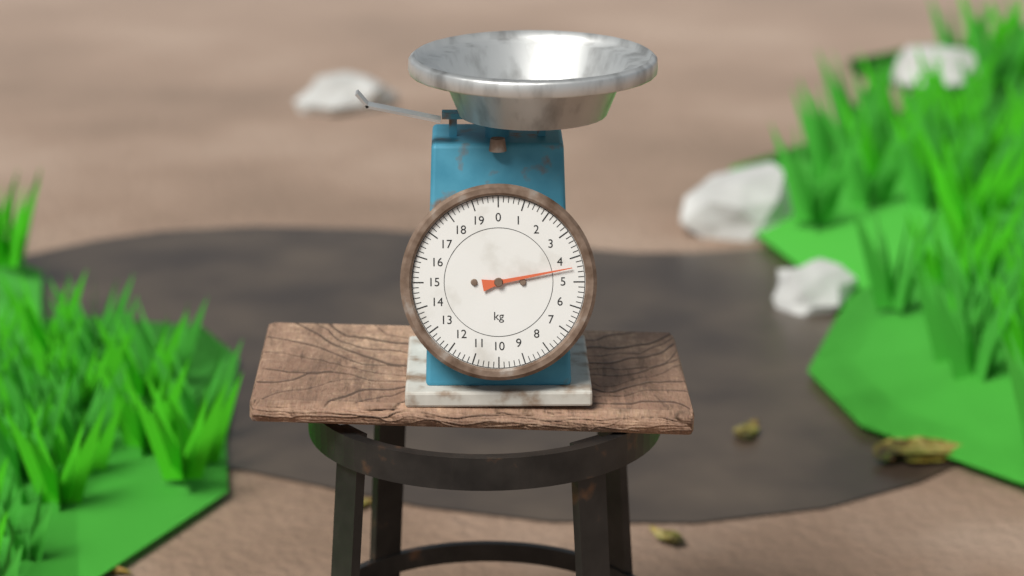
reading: 4.4 kg
